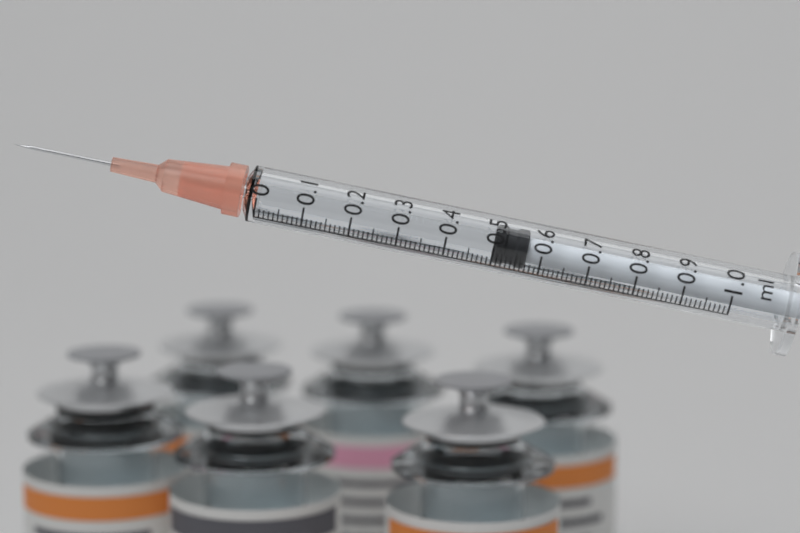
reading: 0.50 ml
